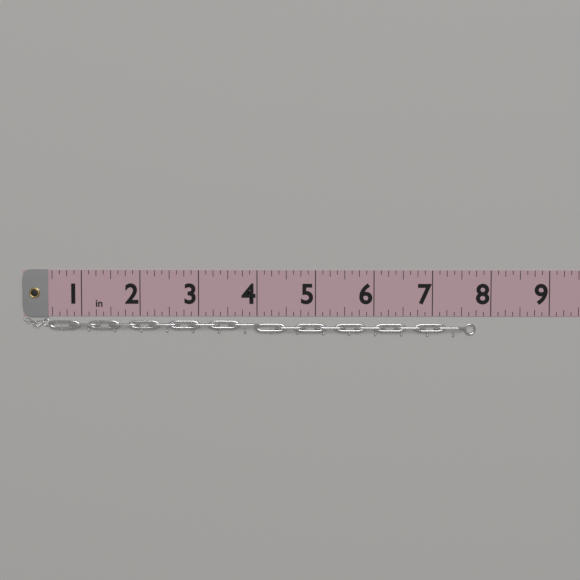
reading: 7.750 in
